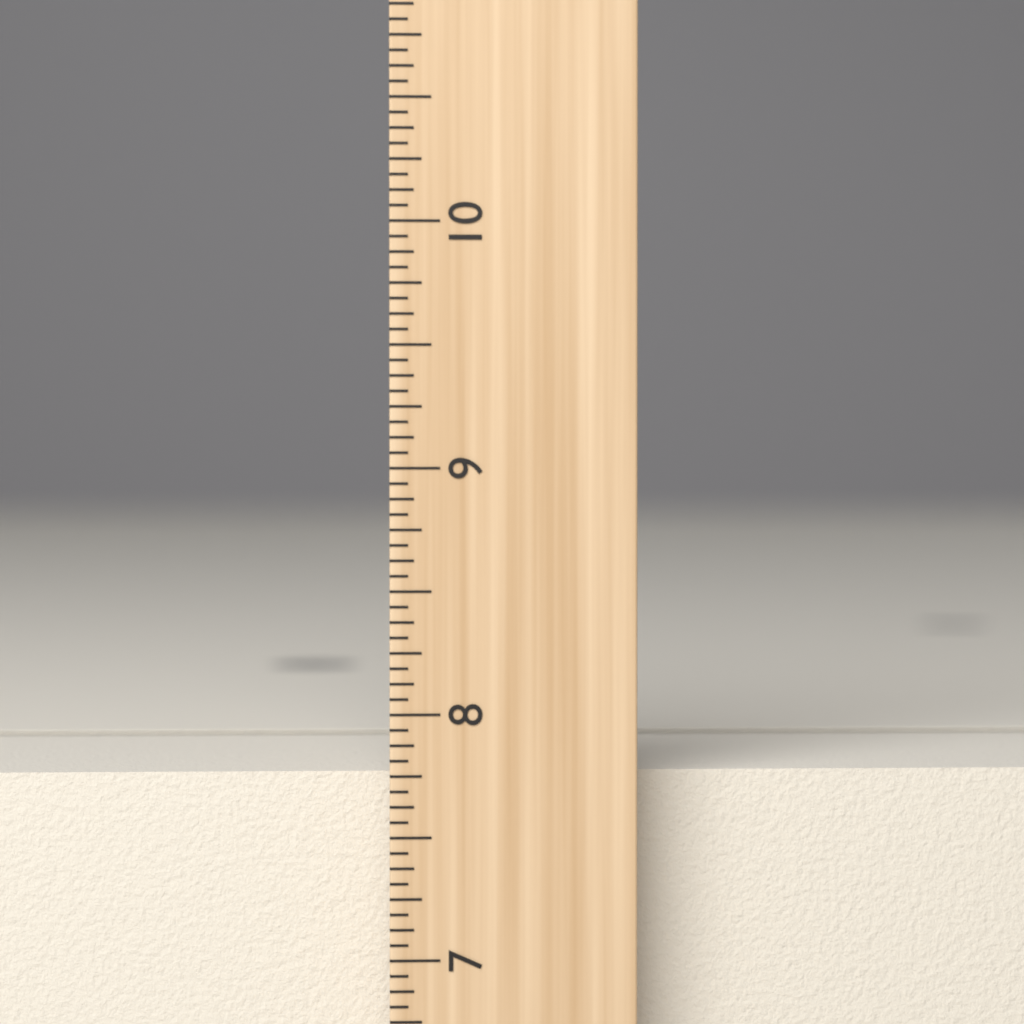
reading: 7.7500 inch
